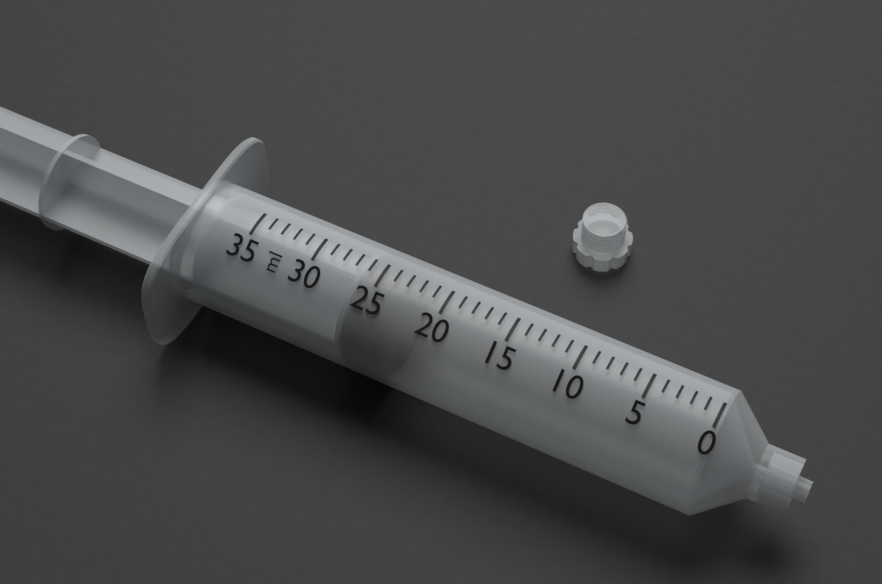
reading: 23 ml
